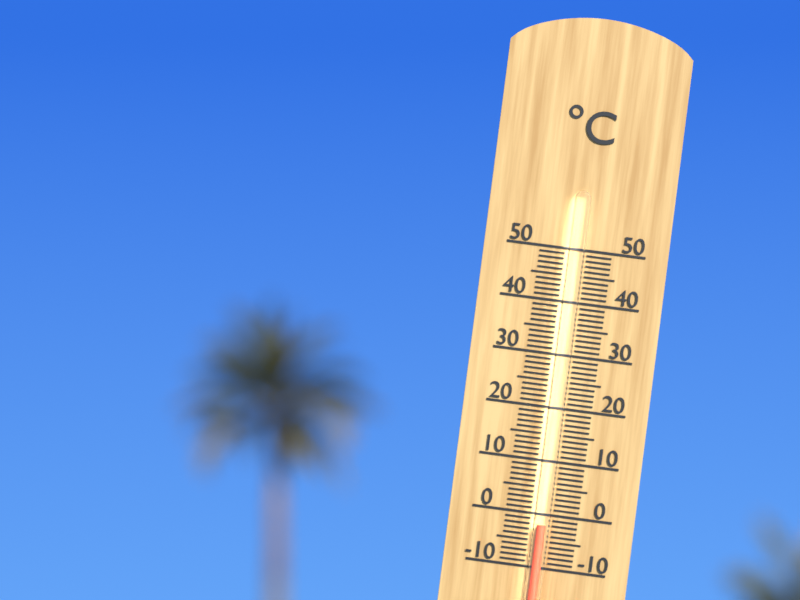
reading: -2 °C
